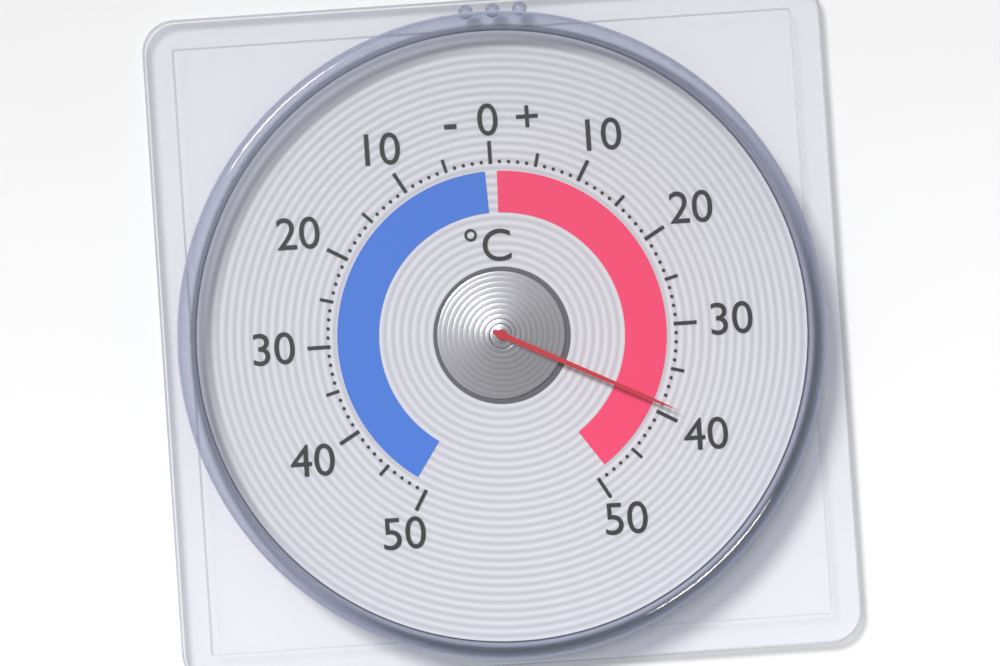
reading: 39 °C
